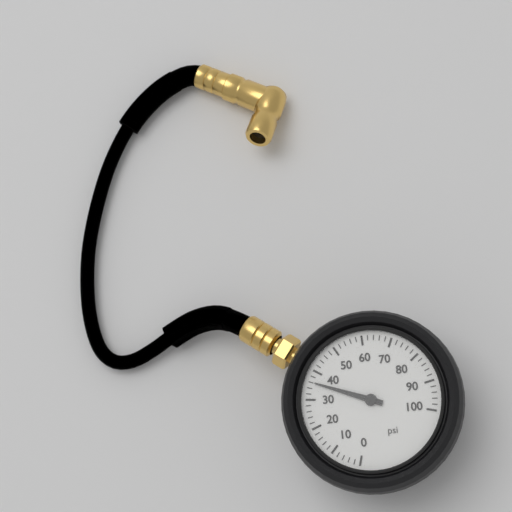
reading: 36 psi
